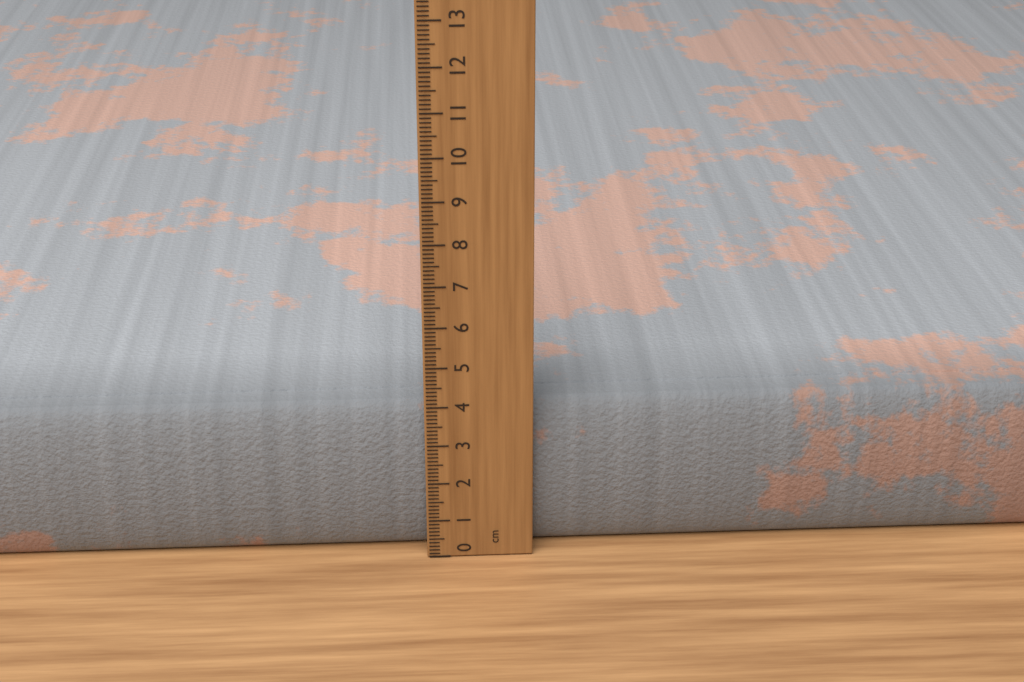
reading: 3.9 cm
